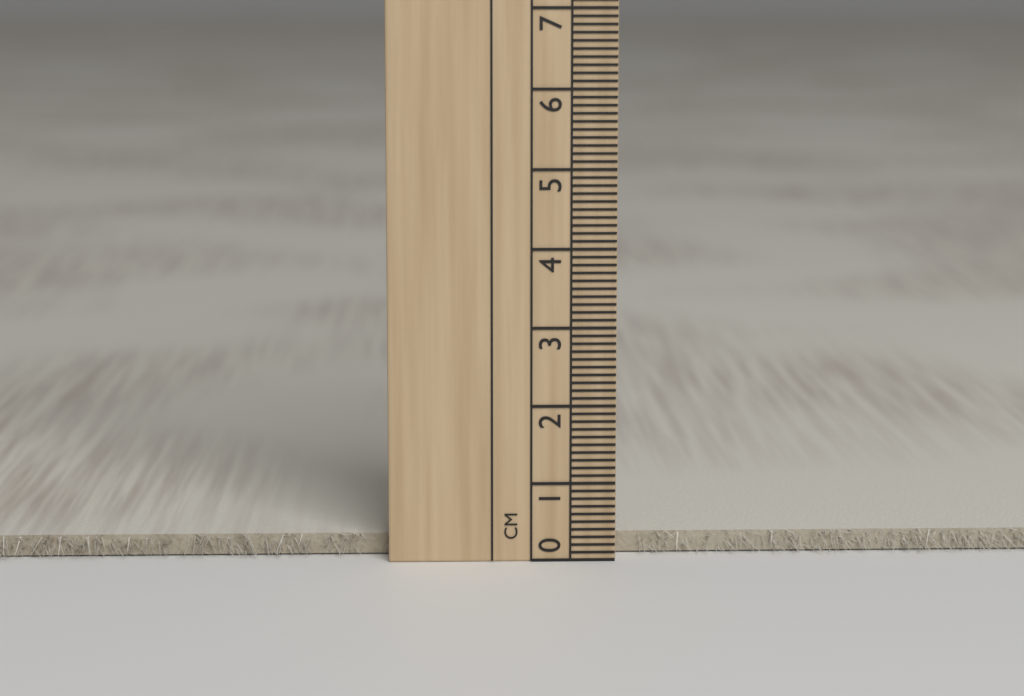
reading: 0.3 cm
